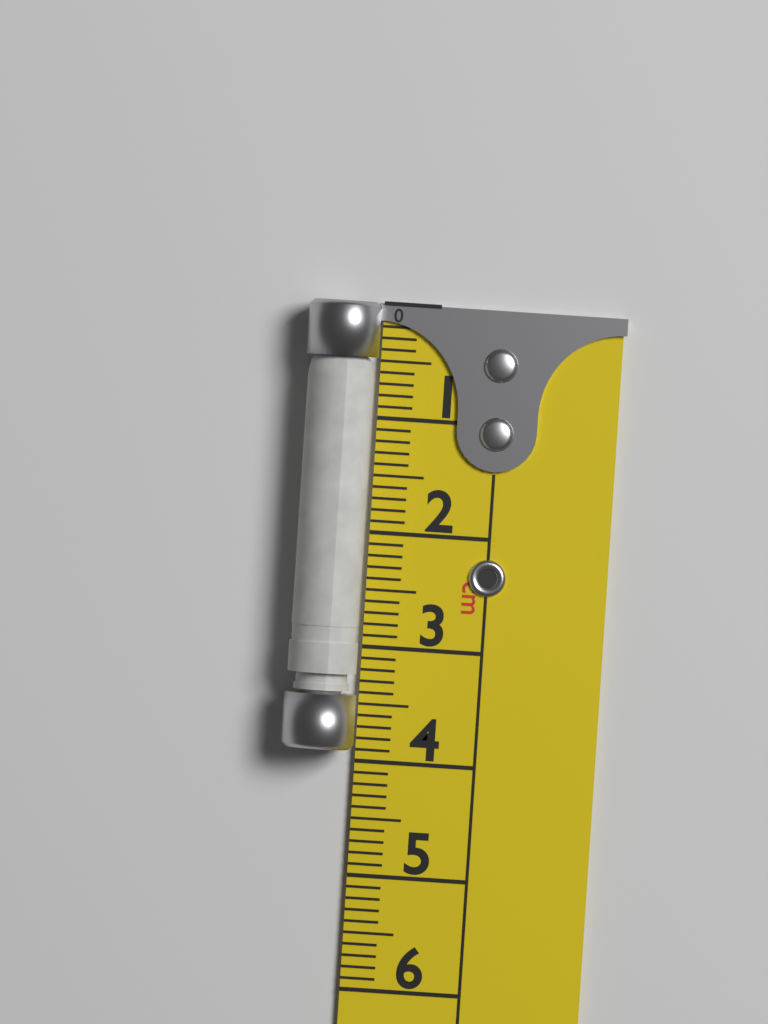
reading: 3.9 cm
